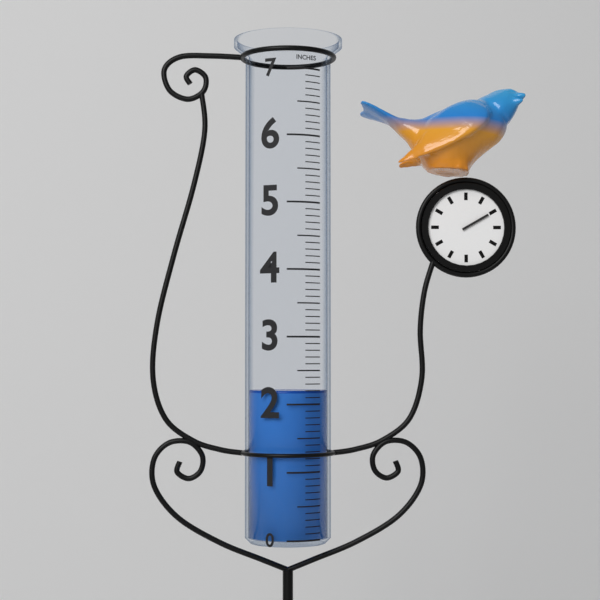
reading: 2.2 in
